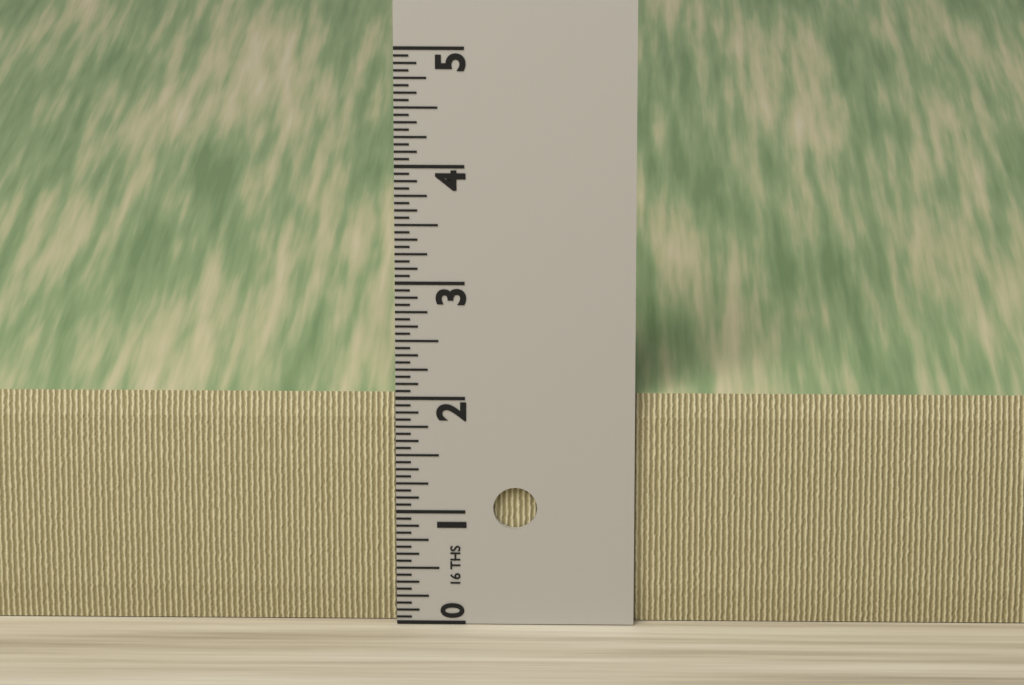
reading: 2.0000 in
